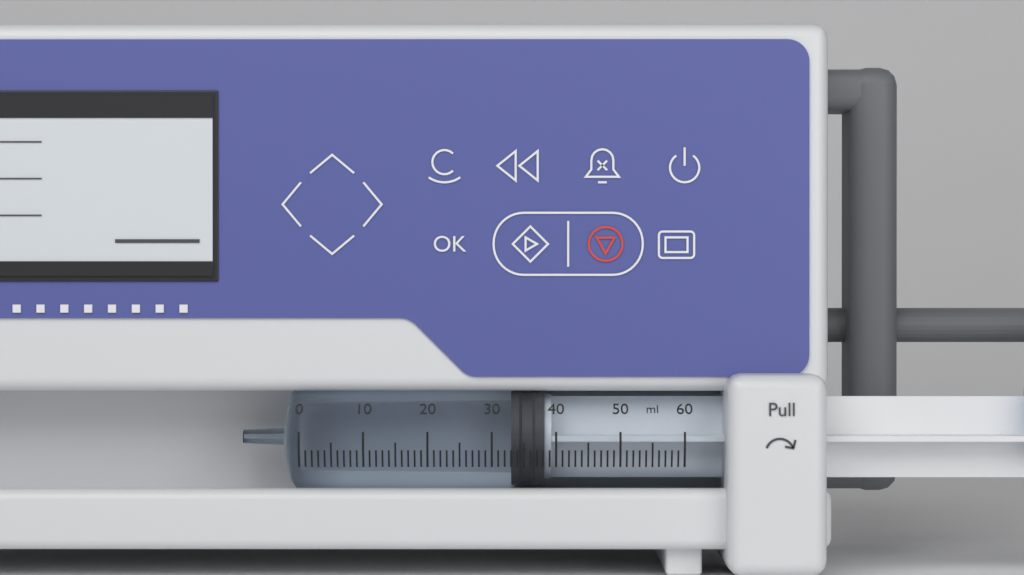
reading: 33 ml
